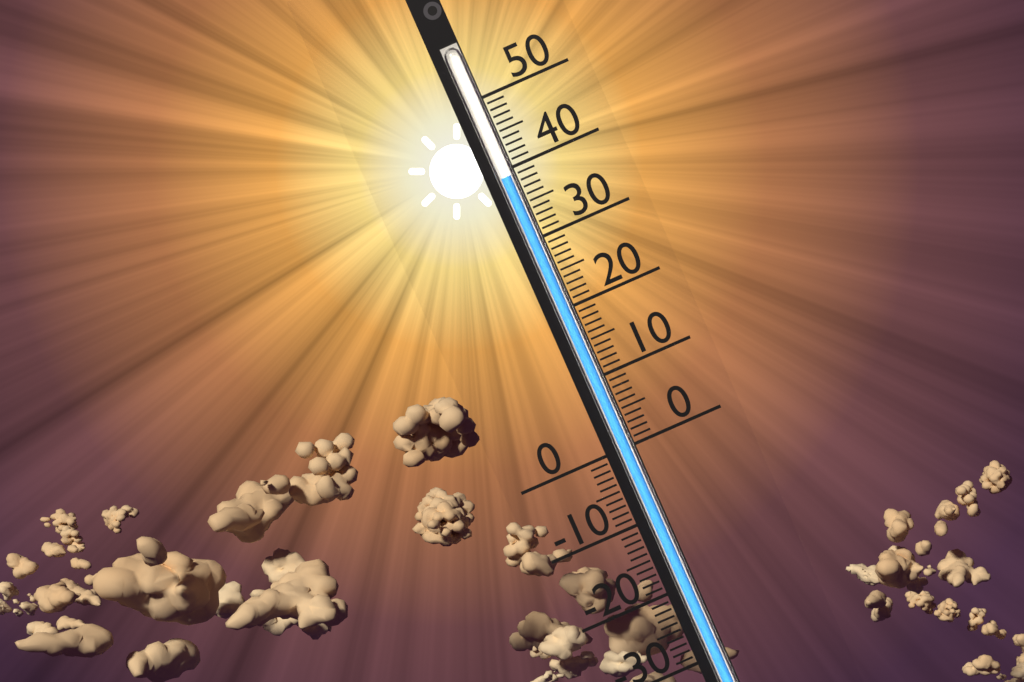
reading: 39 (no unit)
